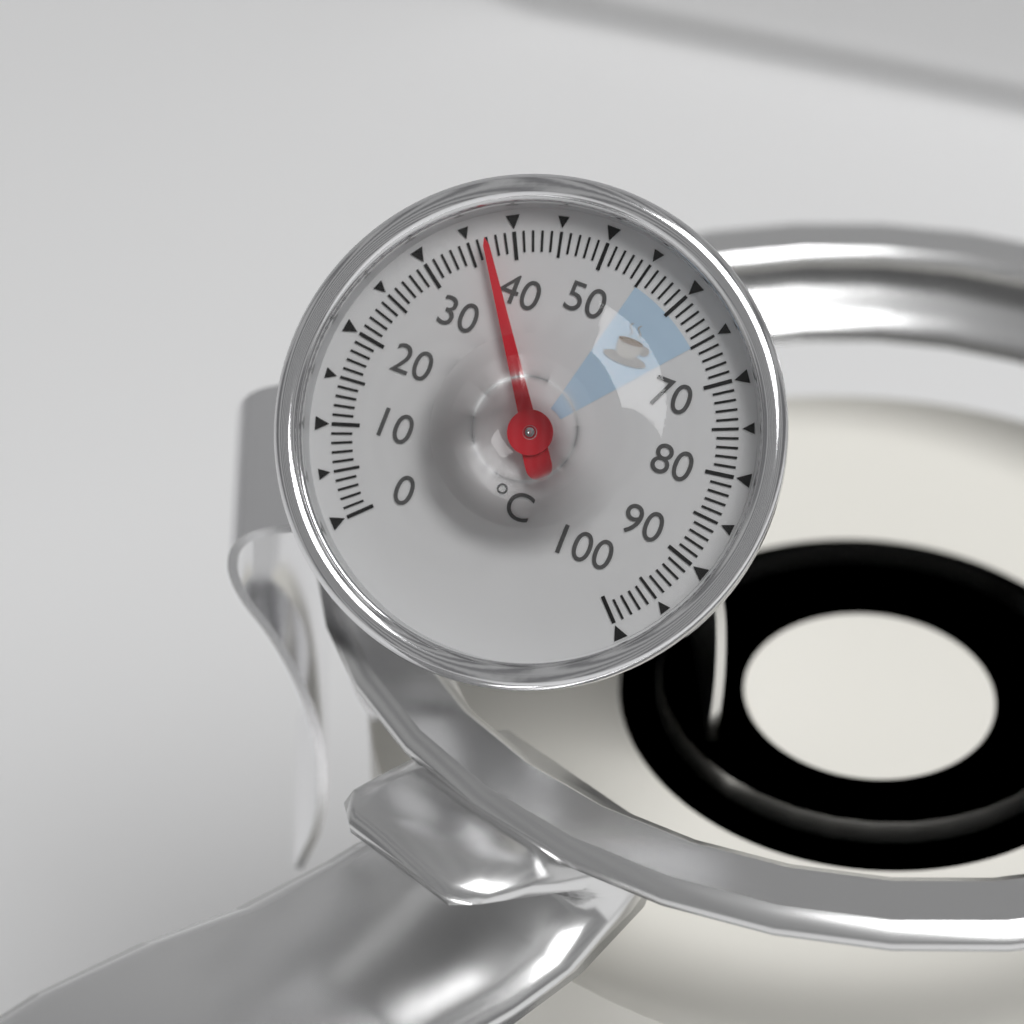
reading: 37 °C
